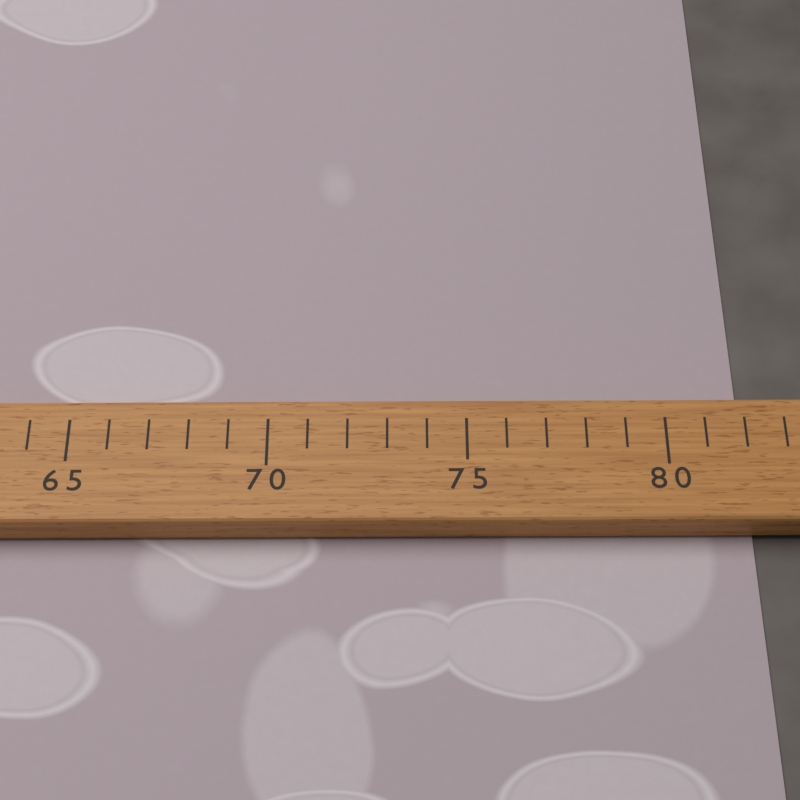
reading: 82 (no unit)
